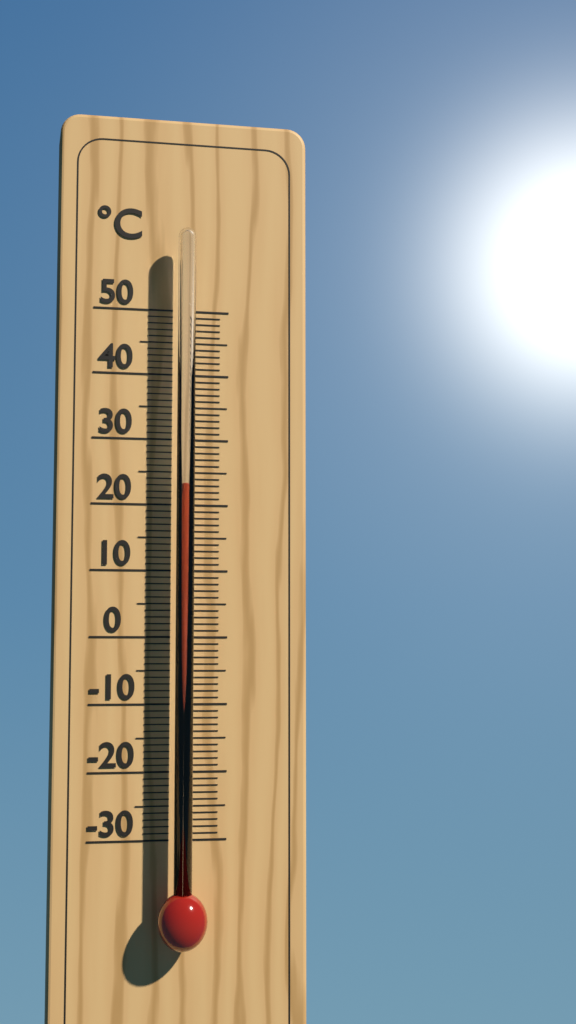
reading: 23 °C
